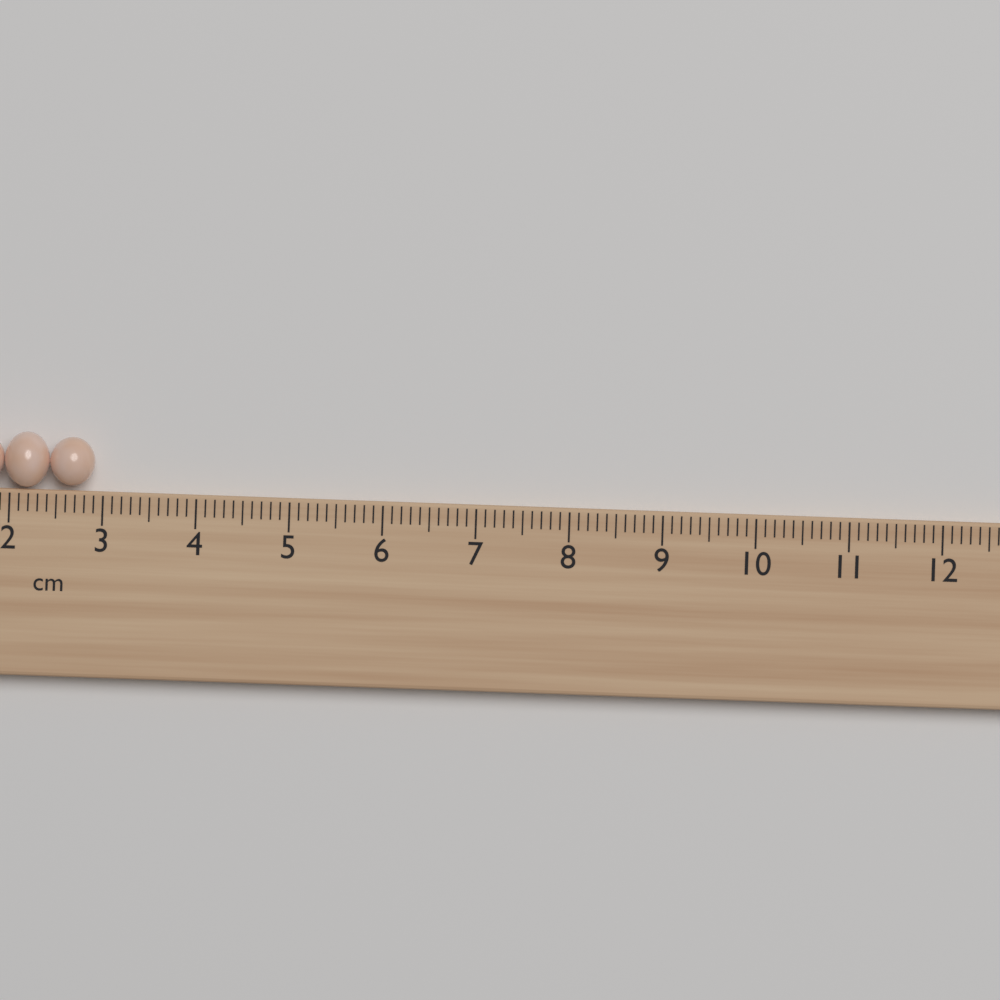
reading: 2.9 cm
